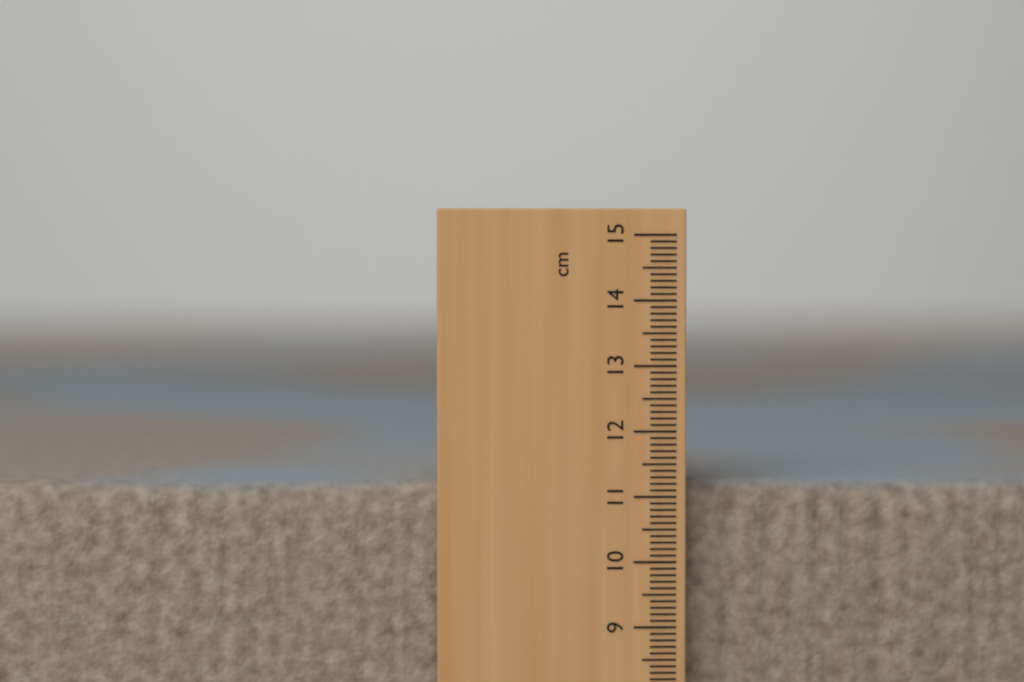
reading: 11.2 cm
